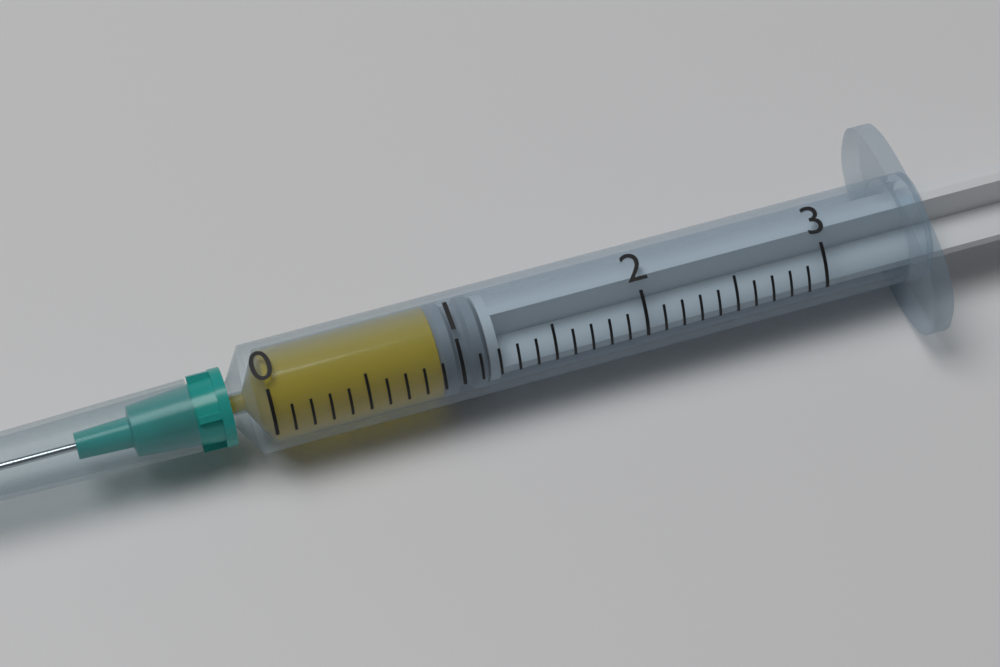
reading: 0.9 (no unit)
